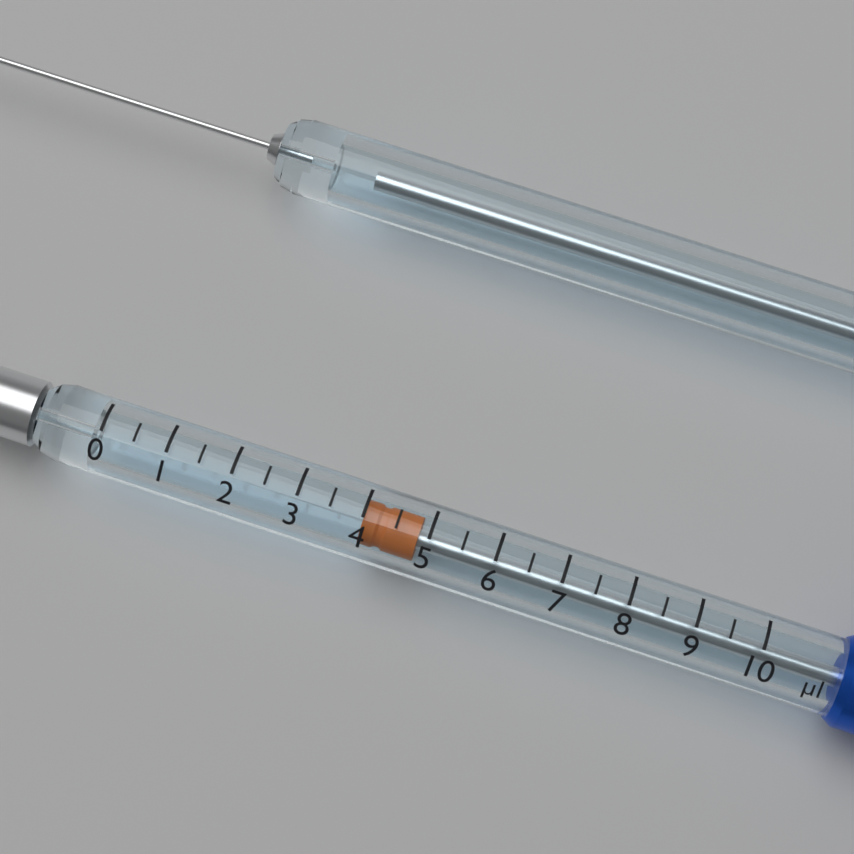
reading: 4.0 µl
